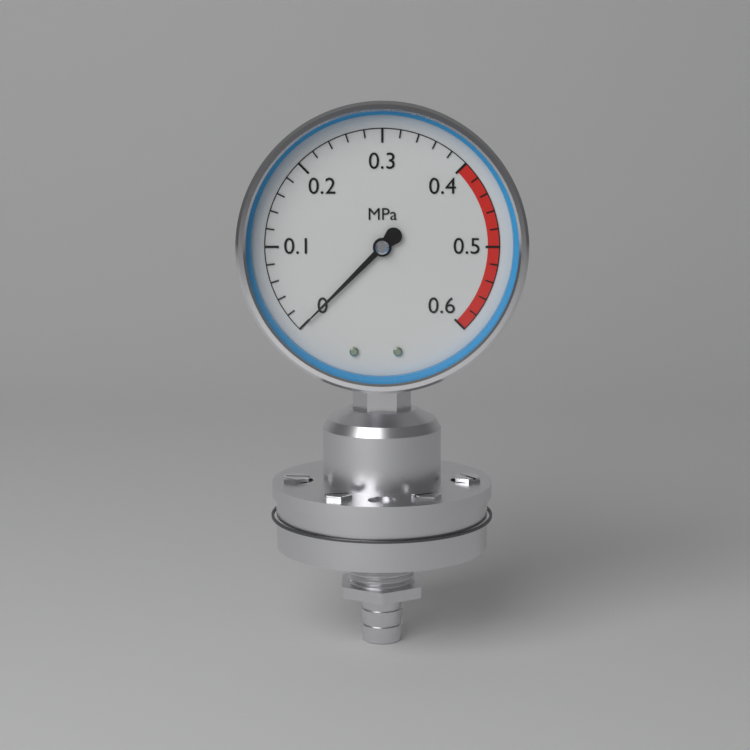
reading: 0.00 MPa
